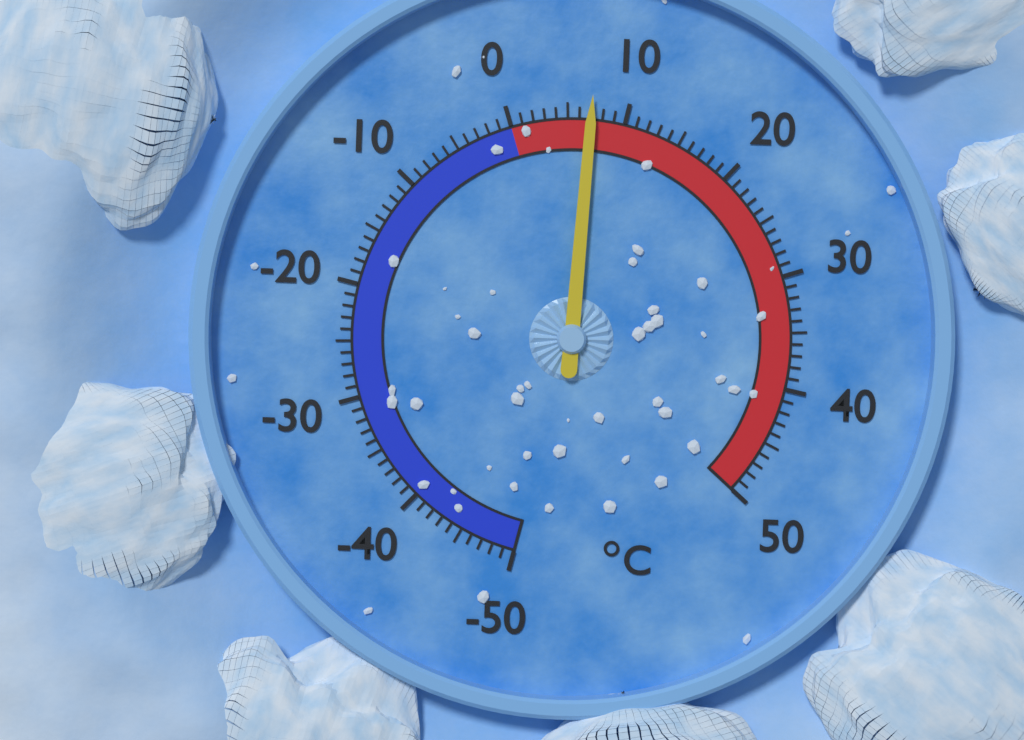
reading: 7 °C
